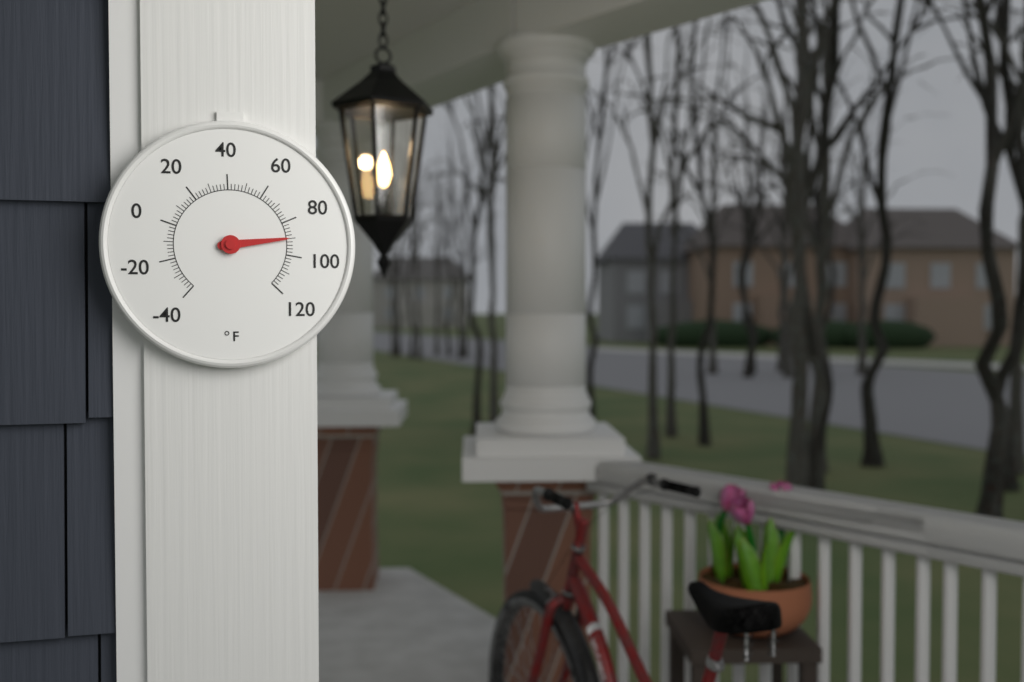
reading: 90 °F
